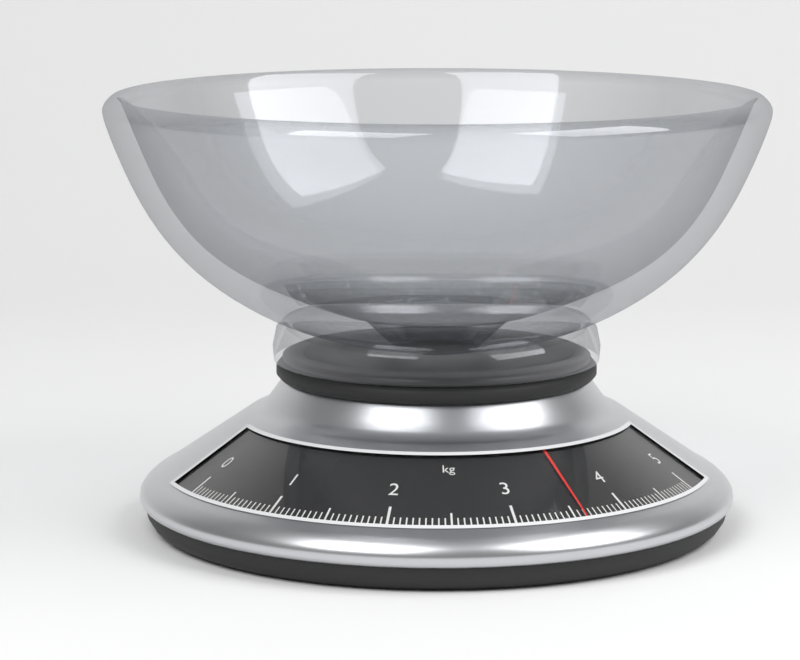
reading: 3.60 kg
